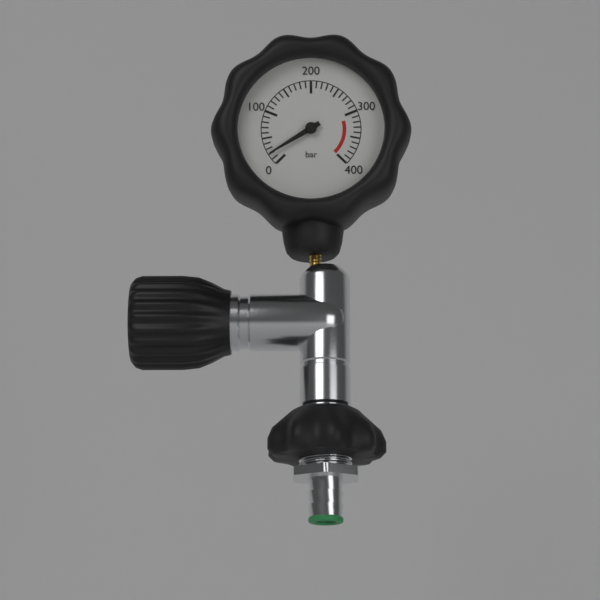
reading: 20 bar
